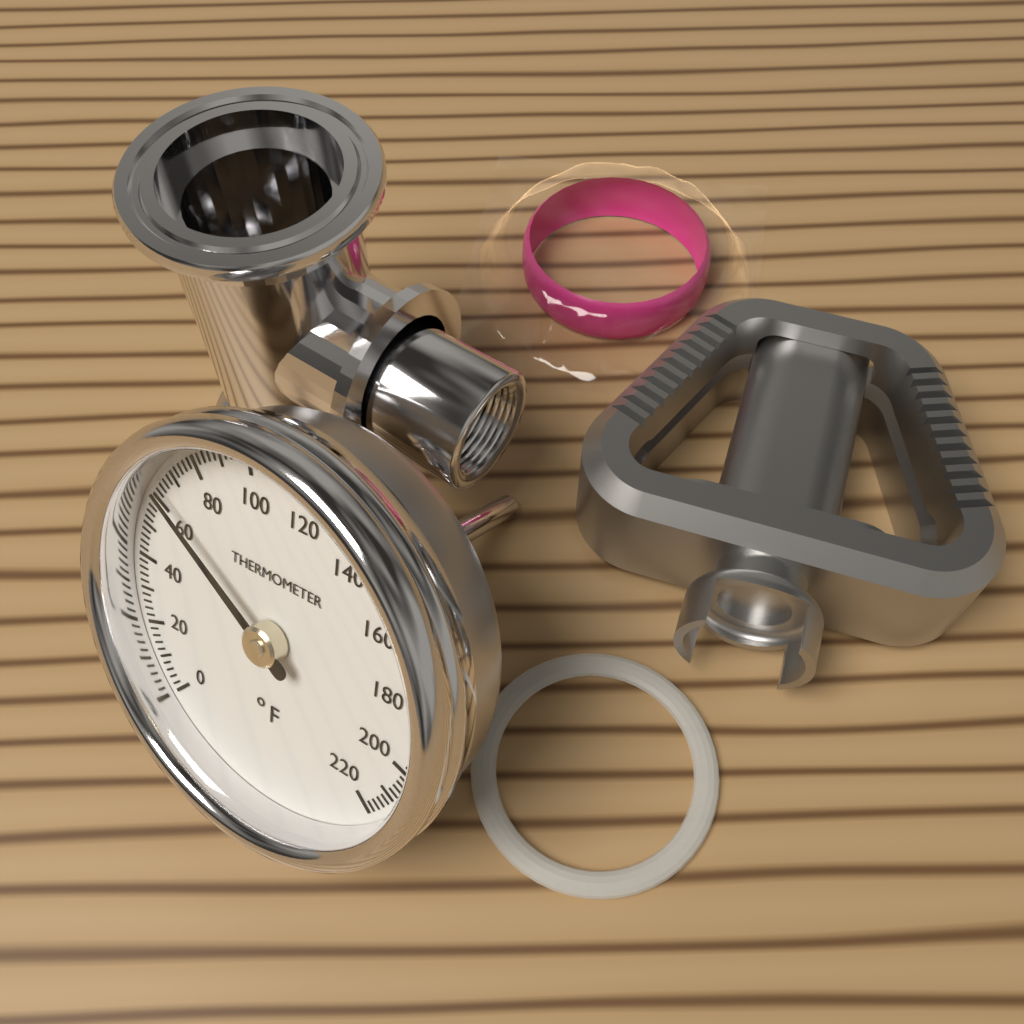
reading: 64 °F
